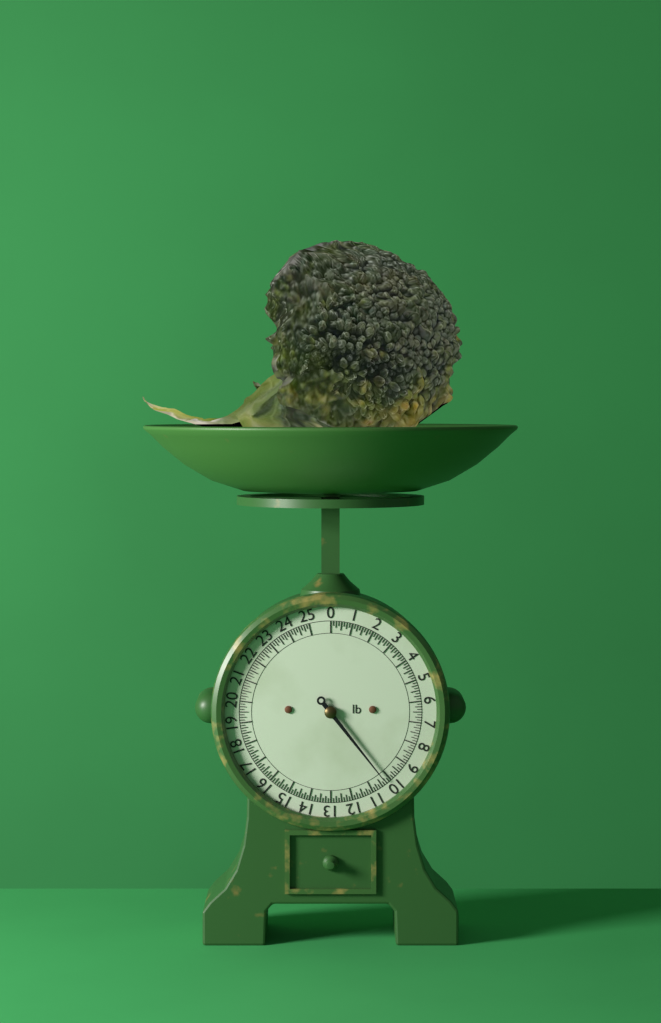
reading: 10.250 lb
